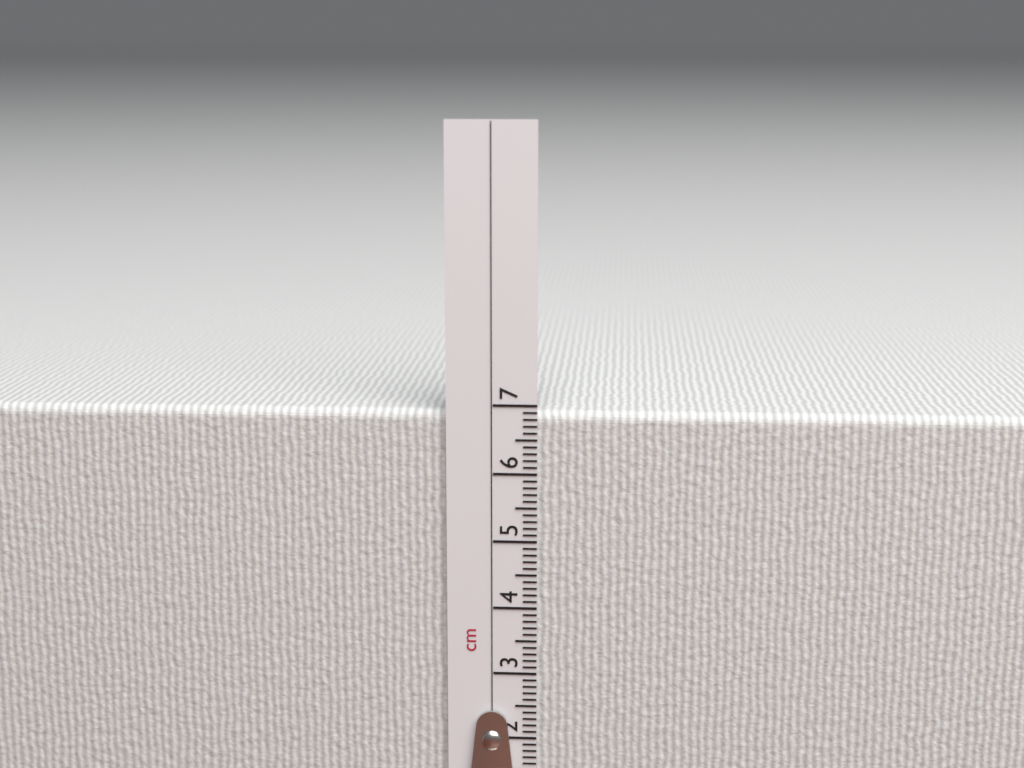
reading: 6.9 cm
